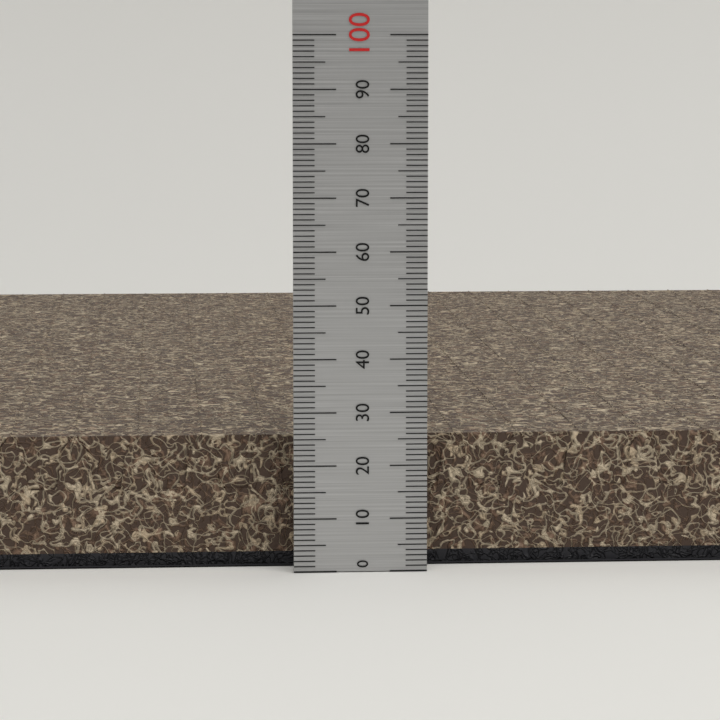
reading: 25 (no unit)
